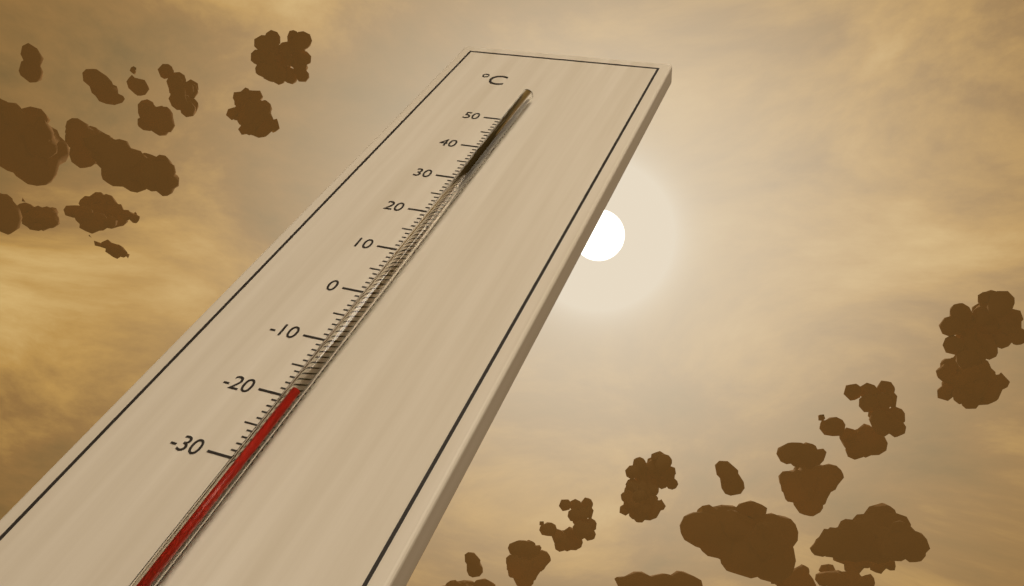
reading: -20 °C
